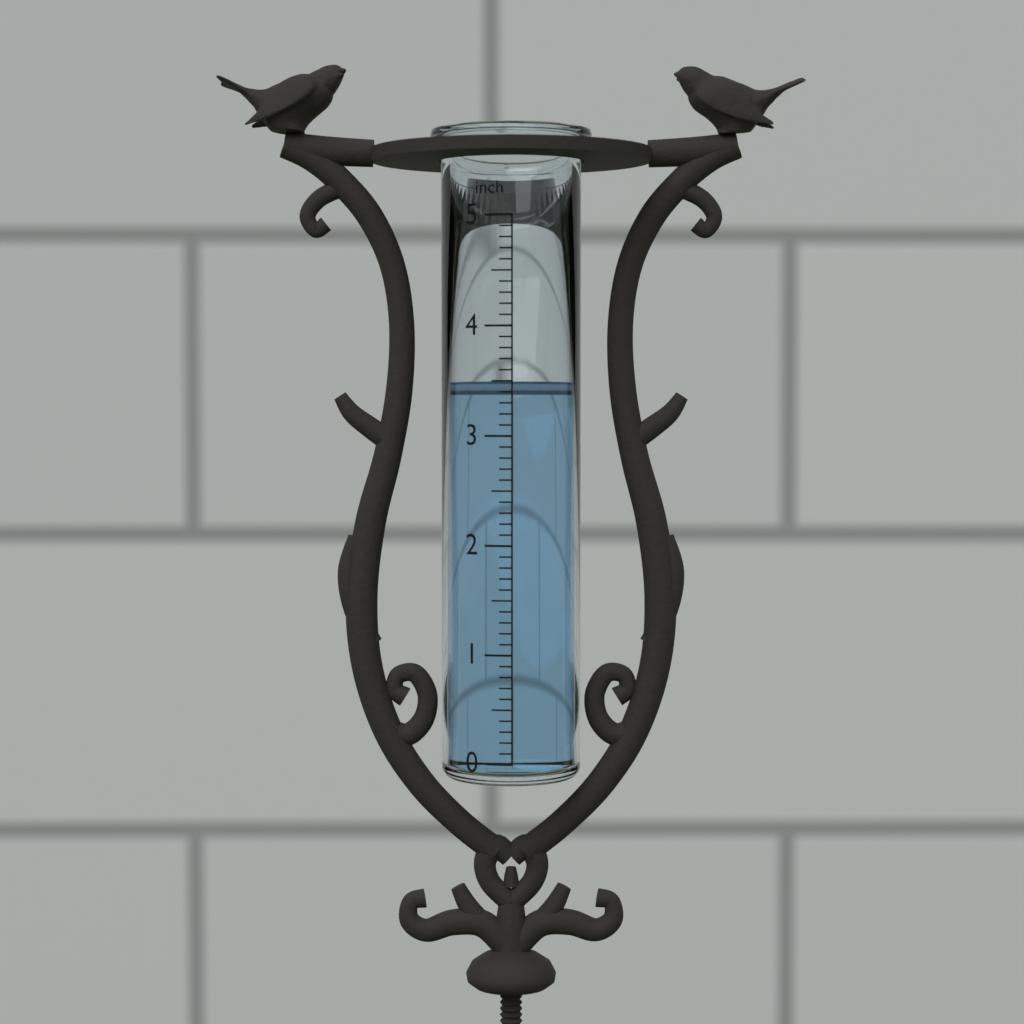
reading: 3.5 inch
